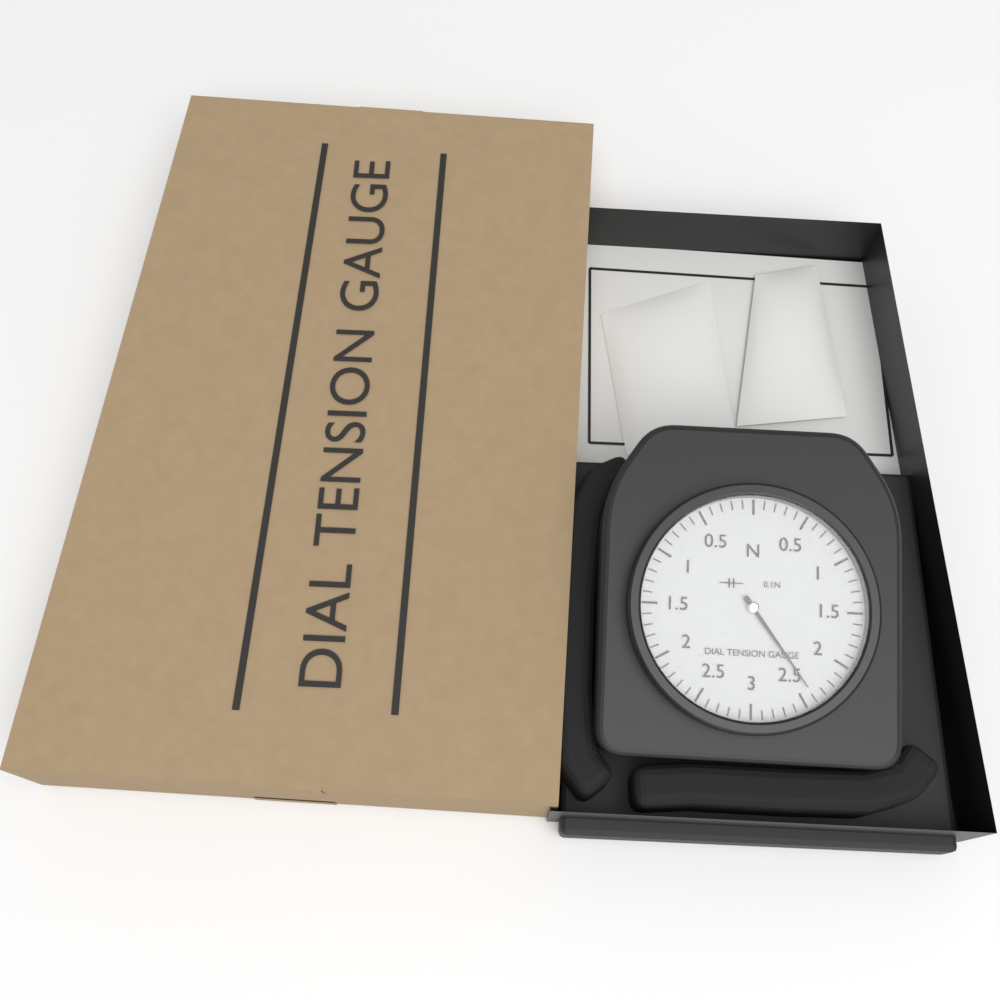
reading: 2.4 N
